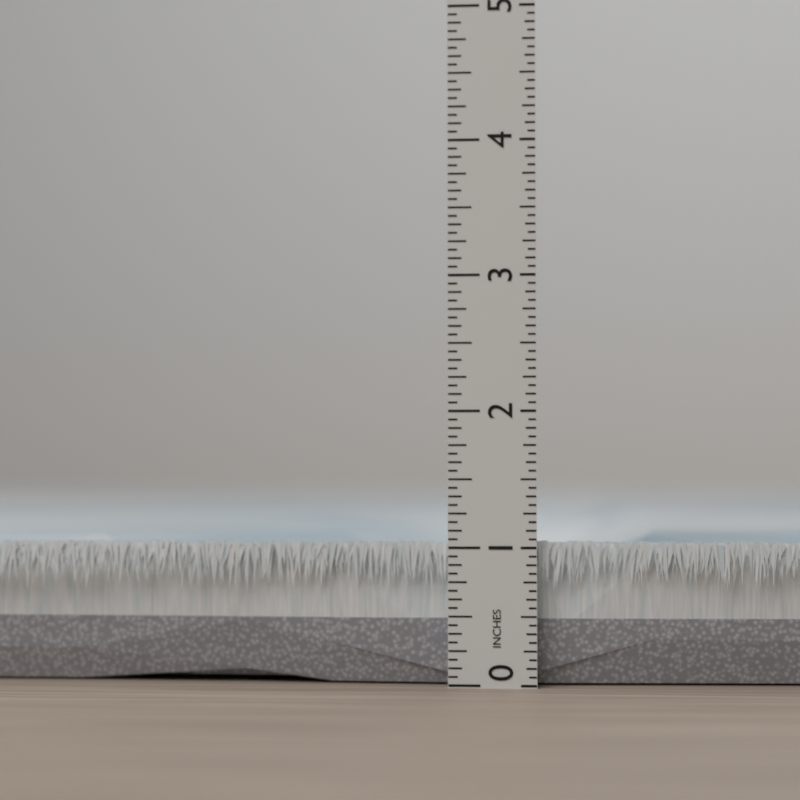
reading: 1.0625 in
